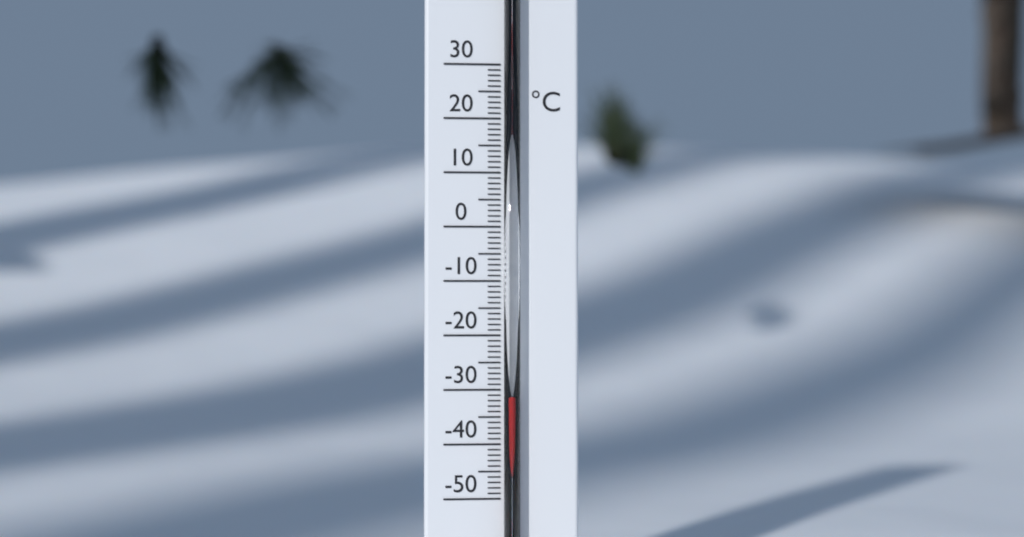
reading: -31 °C
